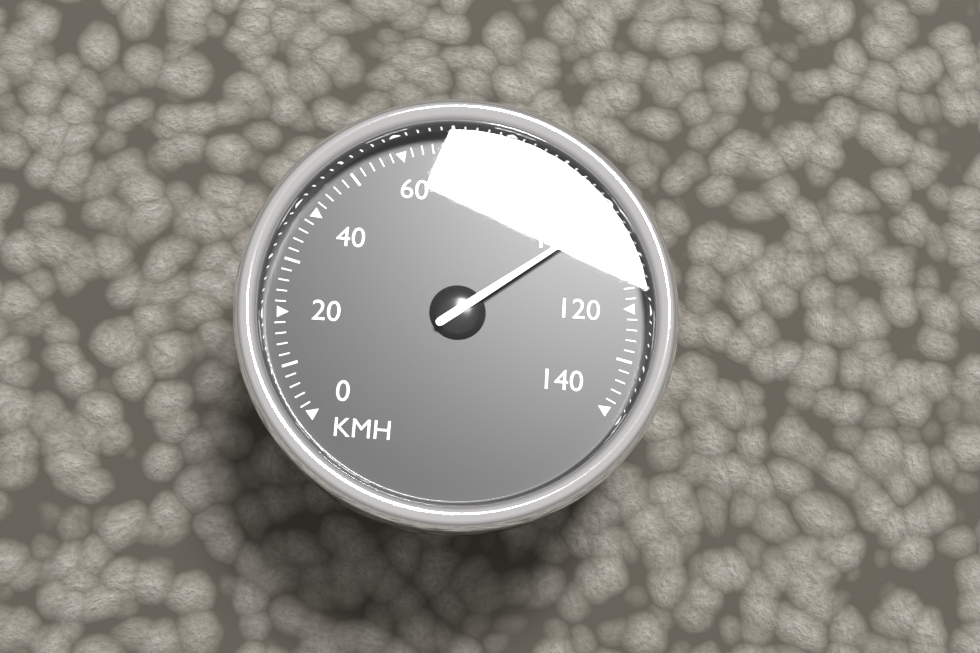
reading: 102 km/h
